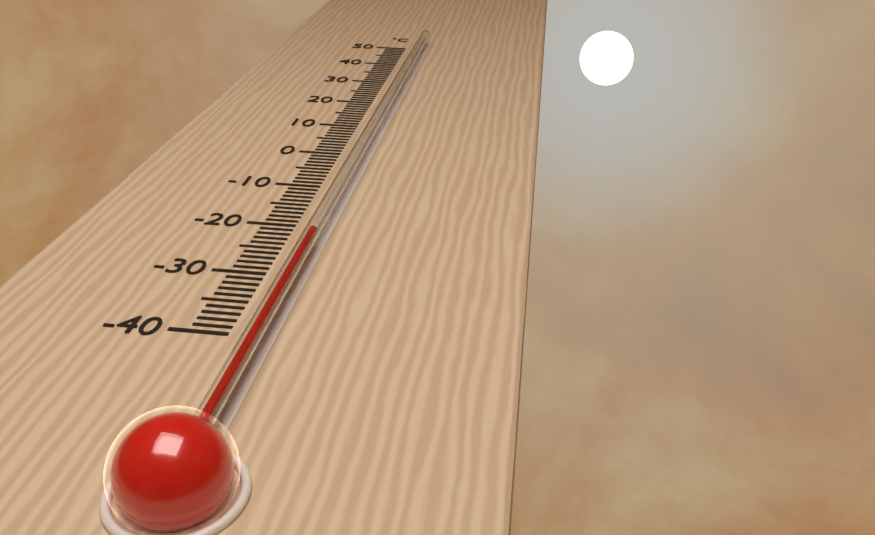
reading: -24 °C
